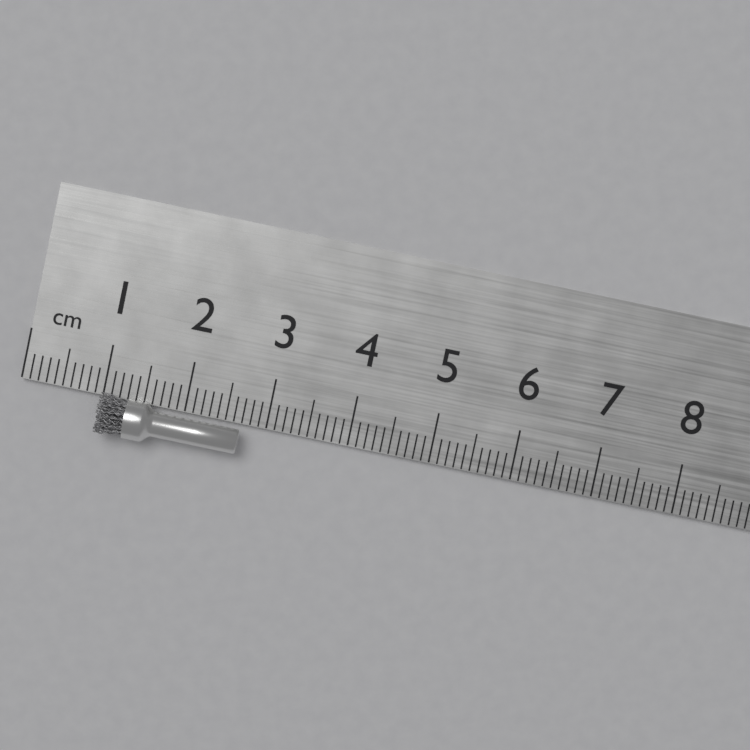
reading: 2.7 cm
